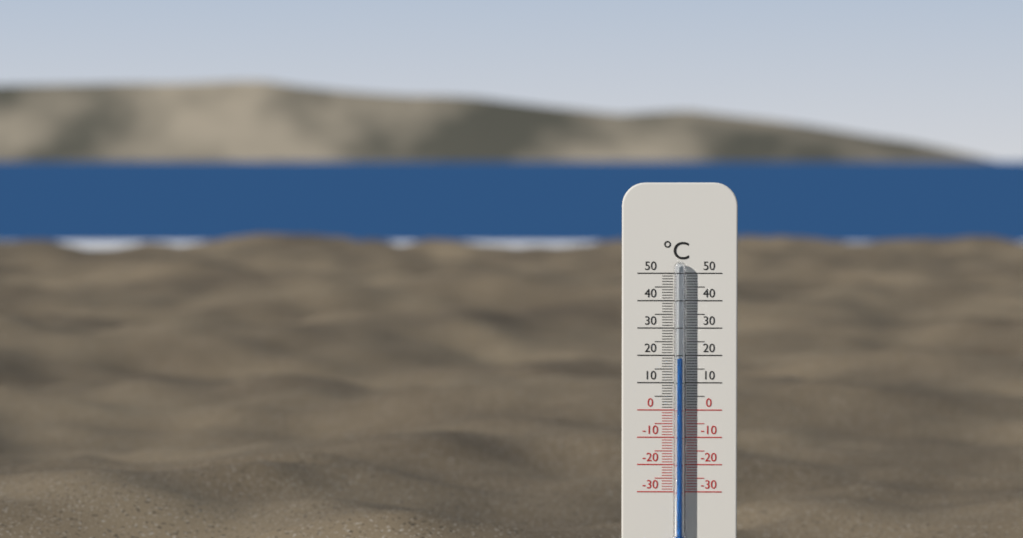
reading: 19 °C
